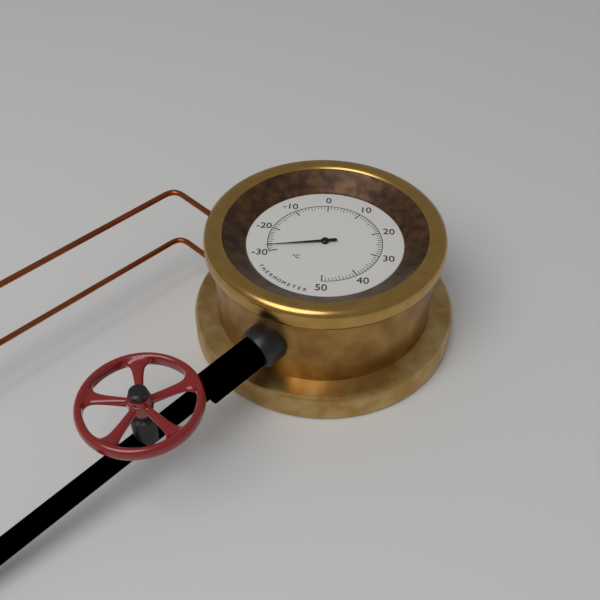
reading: -28 °C
